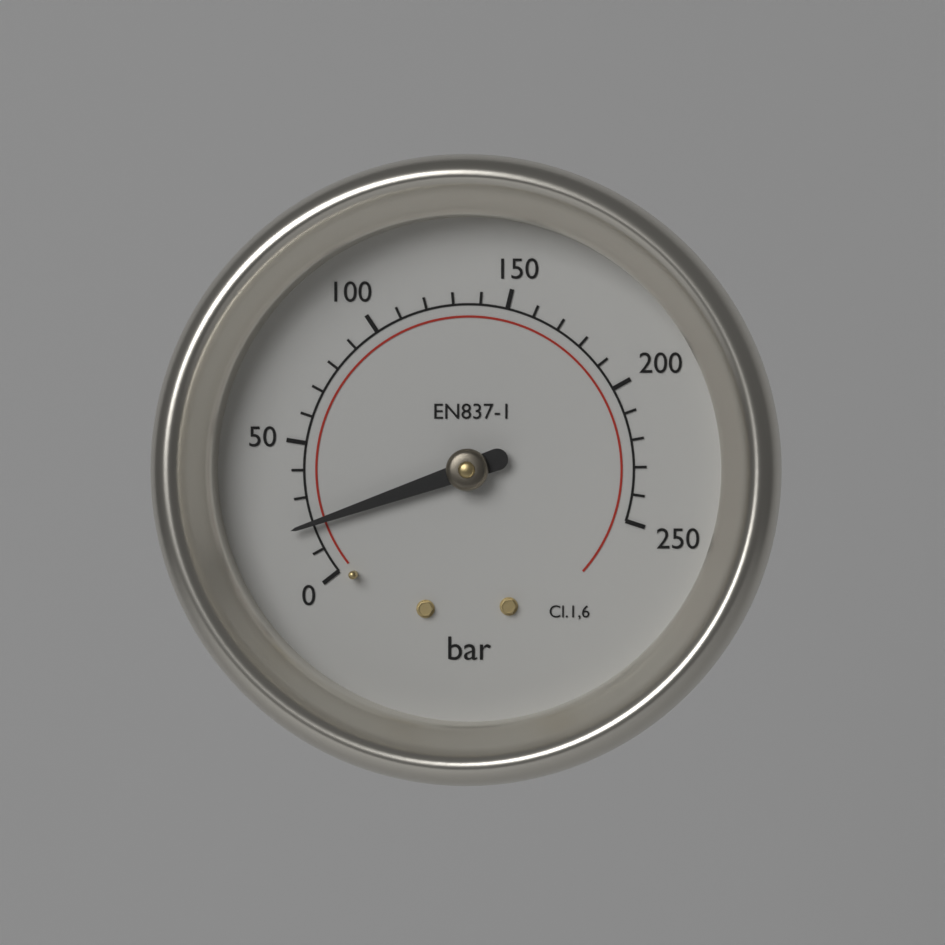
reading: 20 bar
